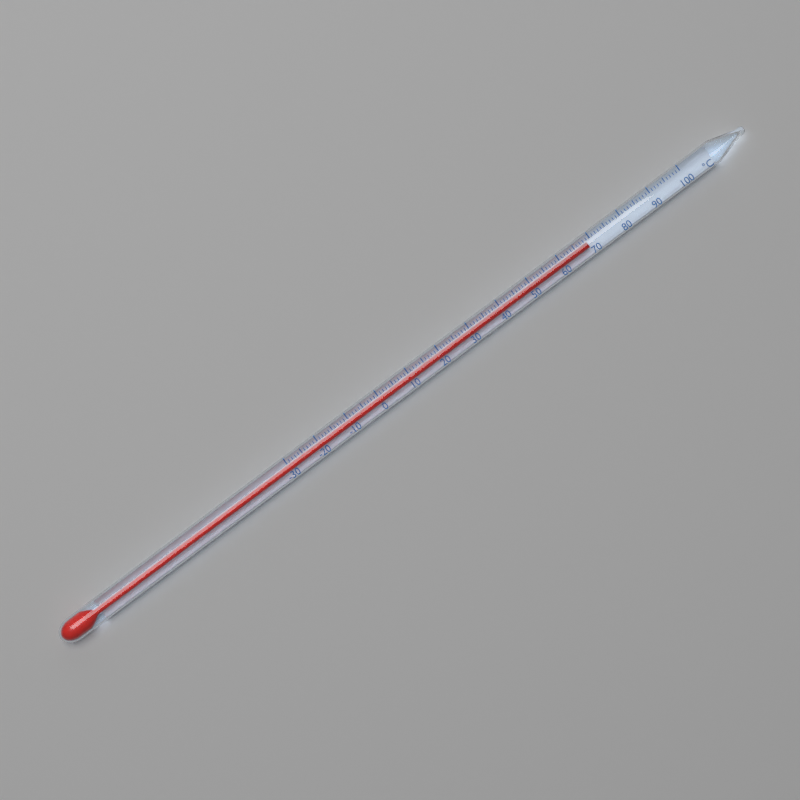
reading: 69 °C
